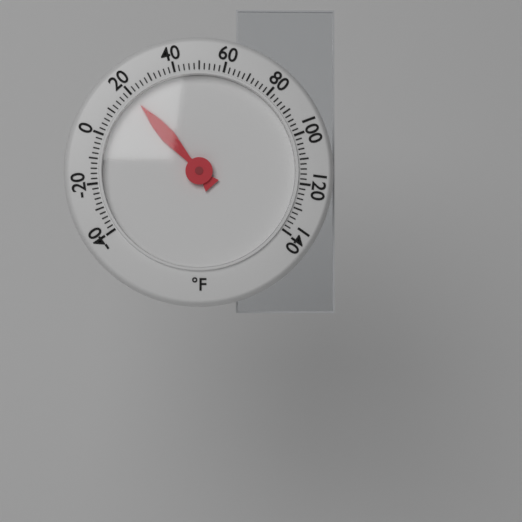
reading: 20 °F
